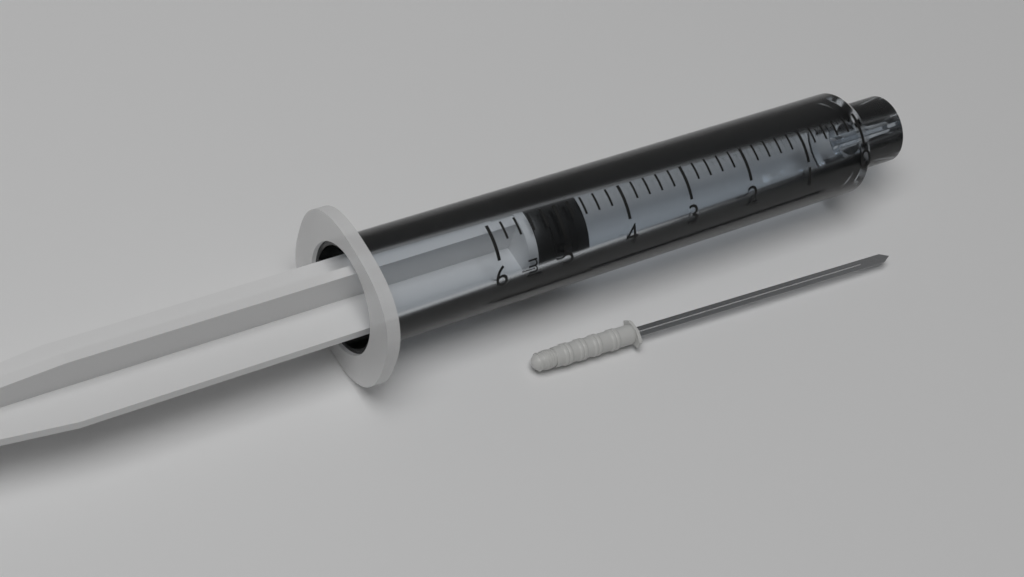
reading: 4.6 ml
